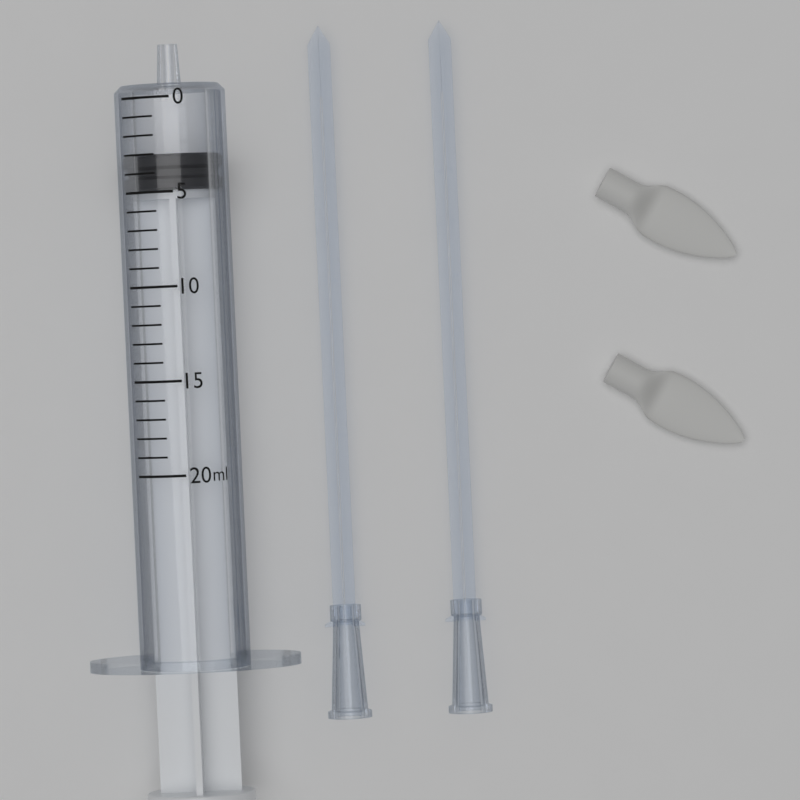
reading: 3 ml
